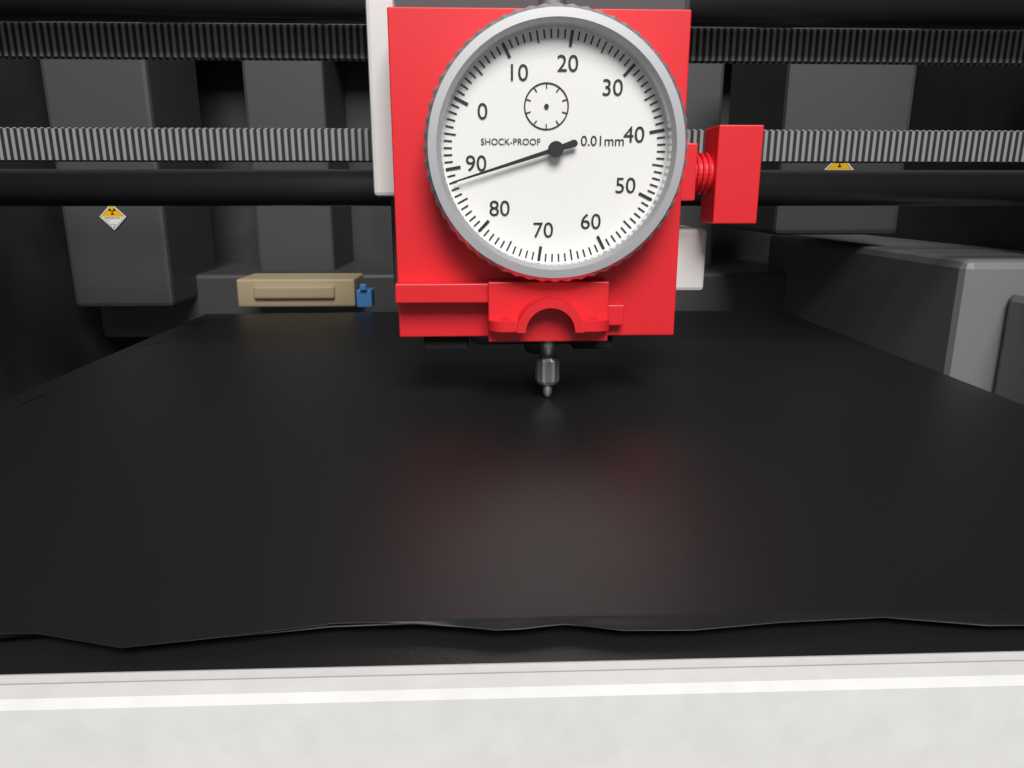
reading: 88 0.01mm
